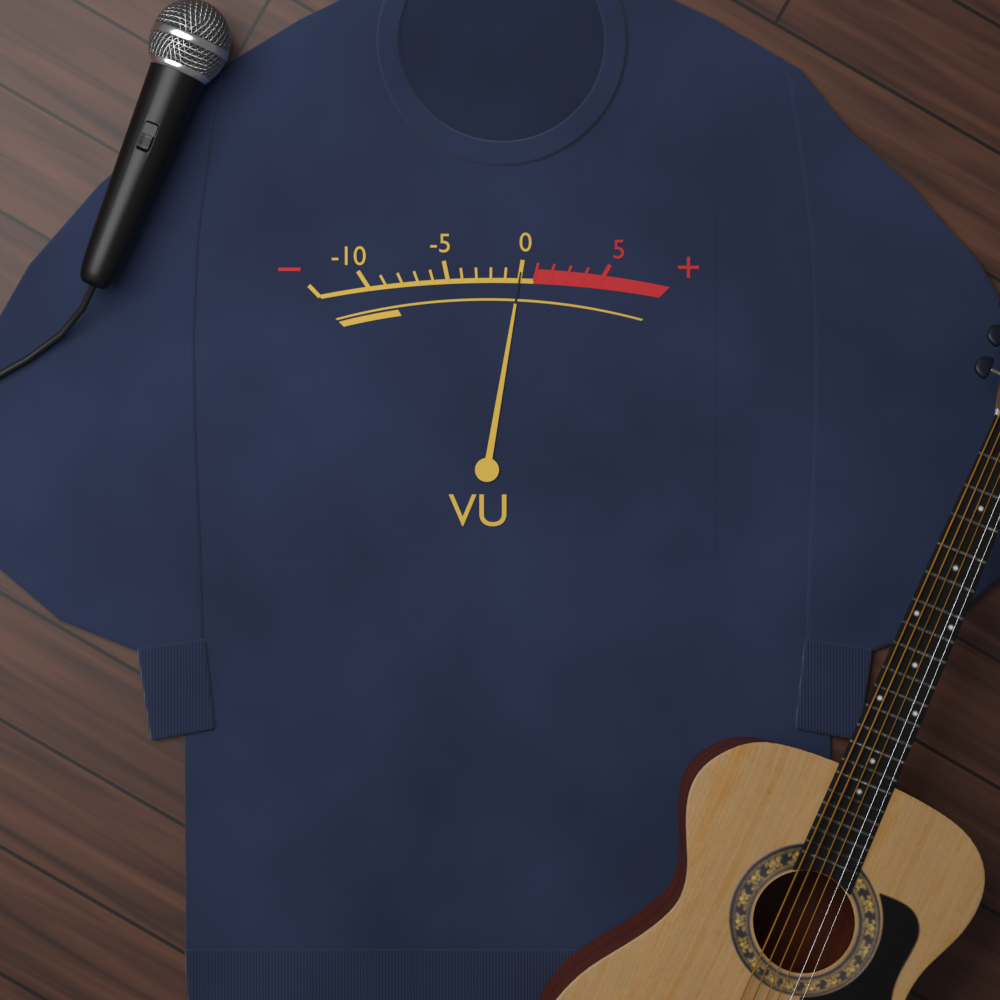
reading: 0 VU
